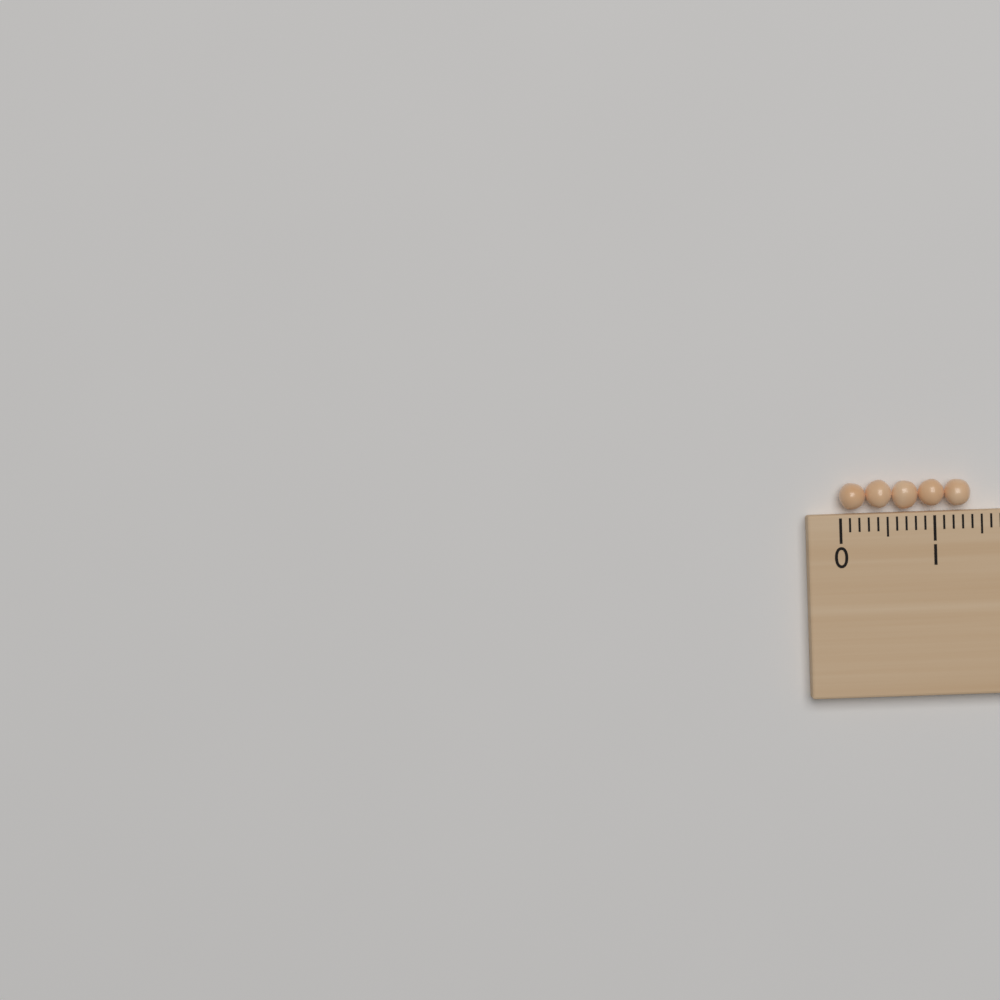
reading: 1.4 (no unit)
